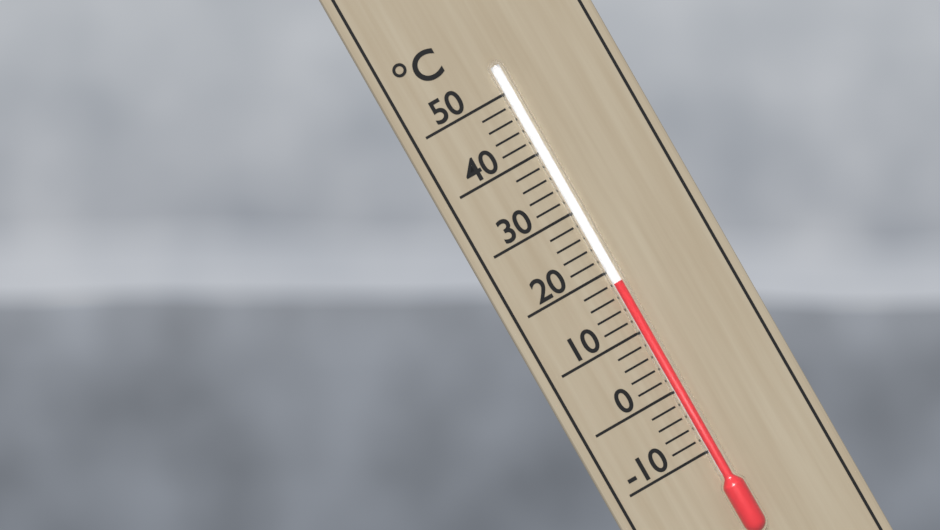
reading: 18 °C
